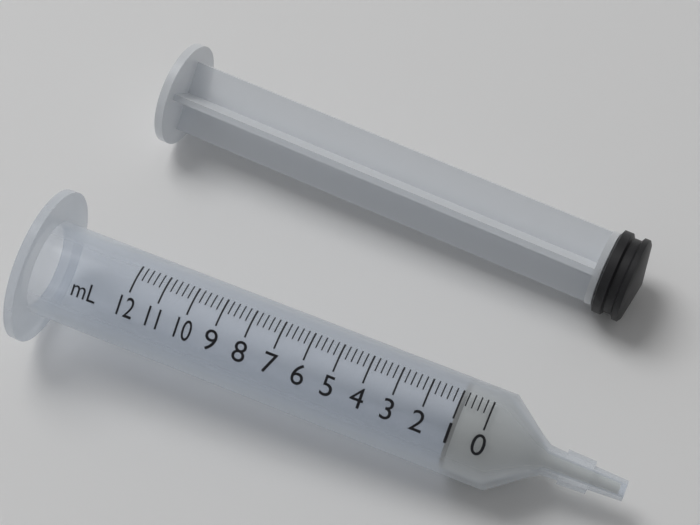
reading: 1.0 ml
